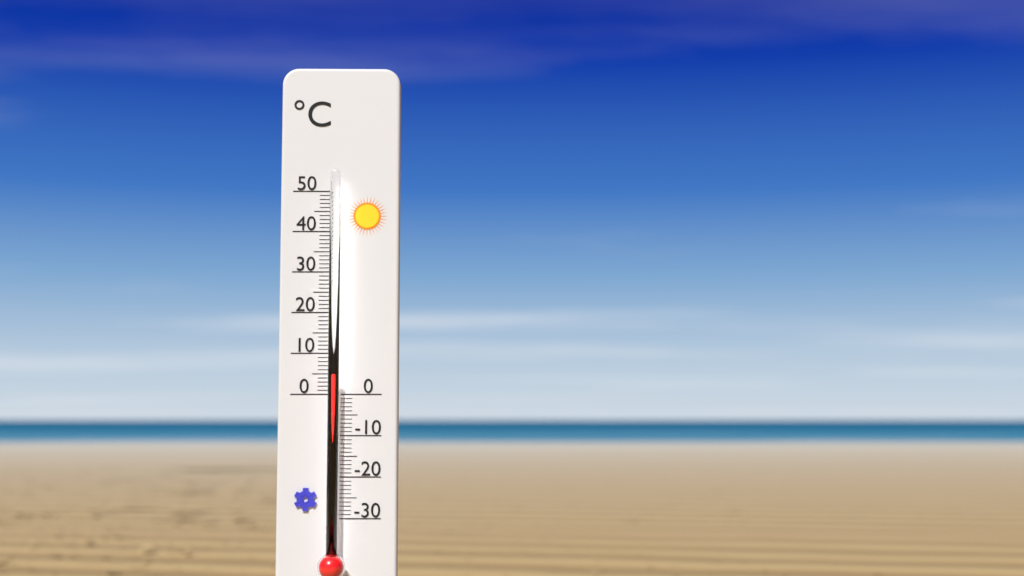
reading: 5 °C
